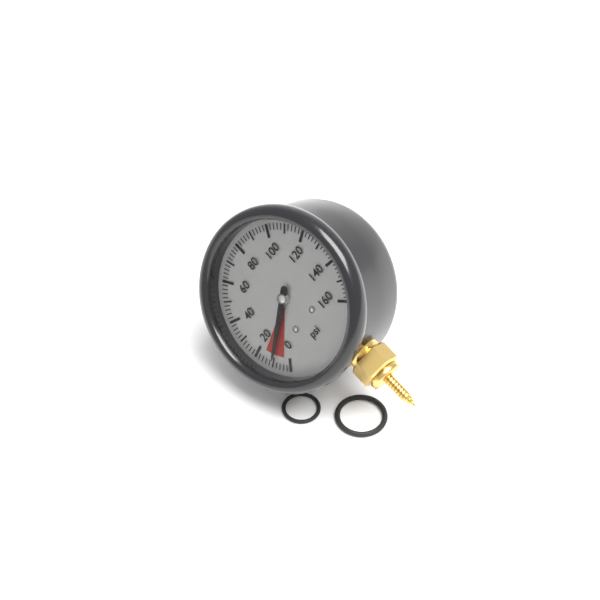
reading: 10 psi
